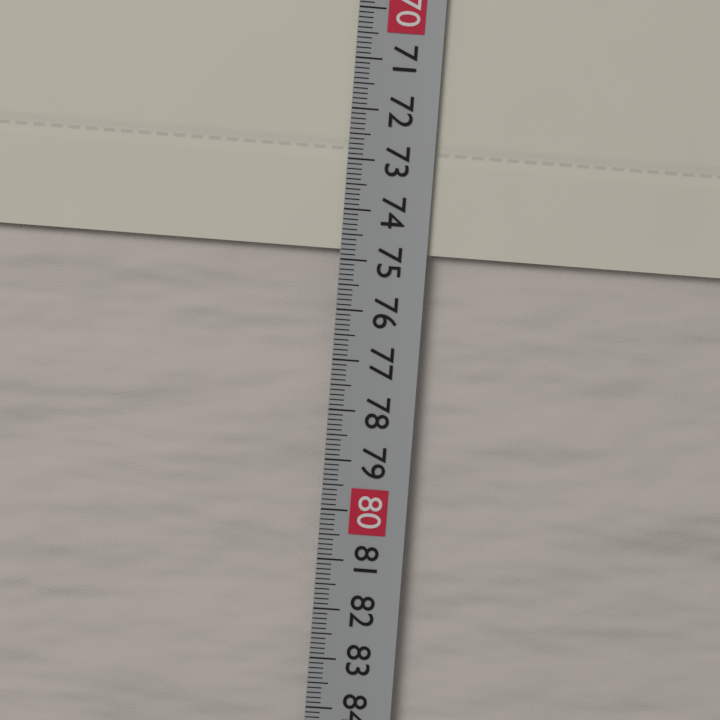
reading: 74.8 cm
